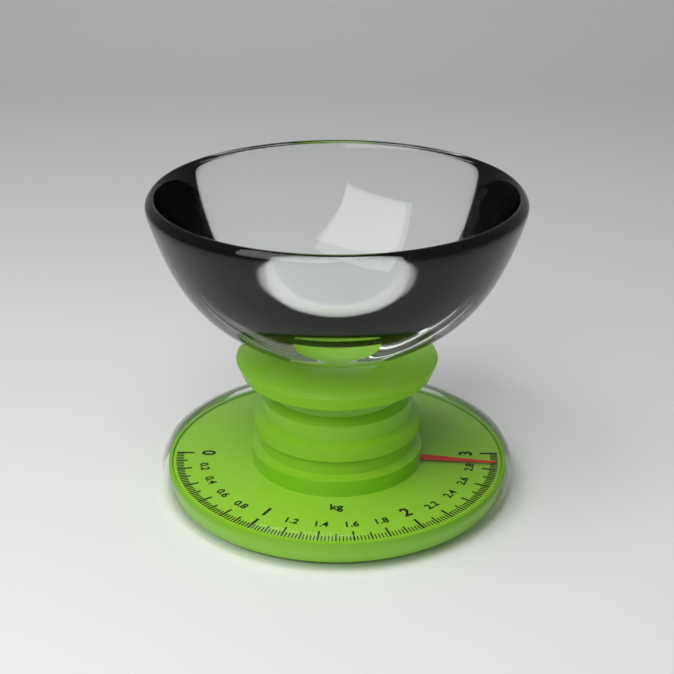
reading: 2.86 kg
